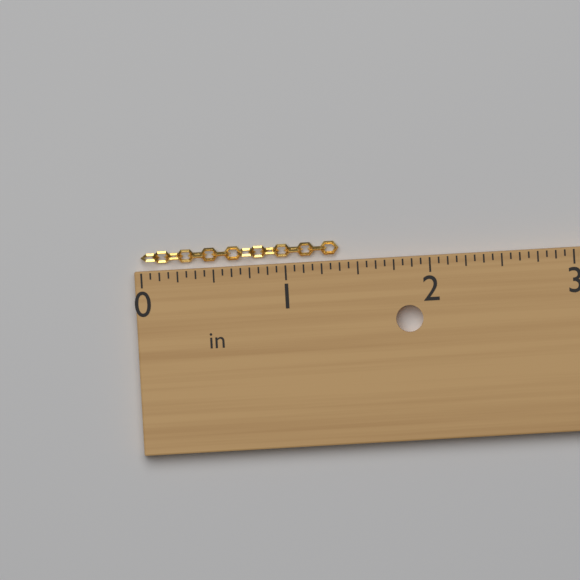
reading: 1.3750 in
